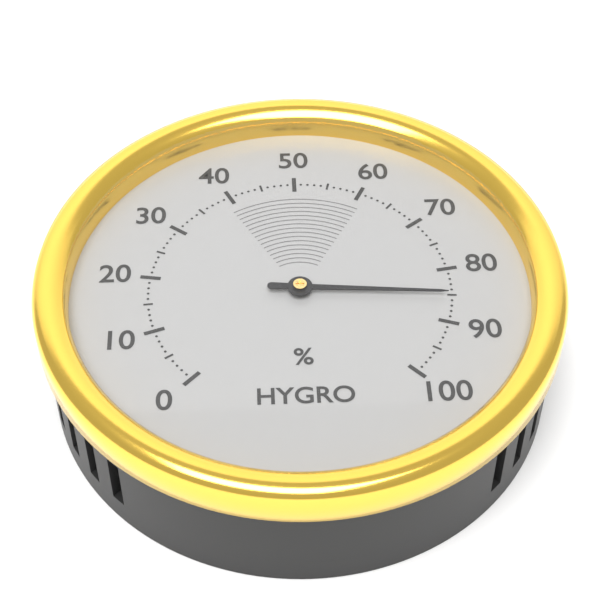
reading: 85 %
